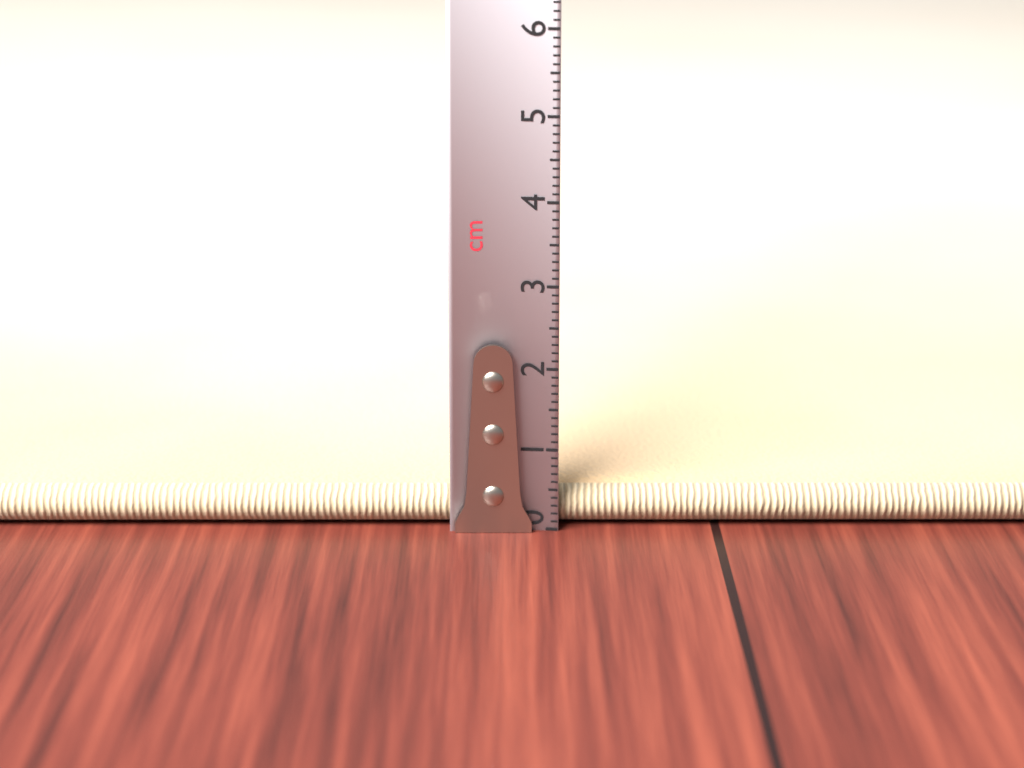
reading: 0.5 cm
